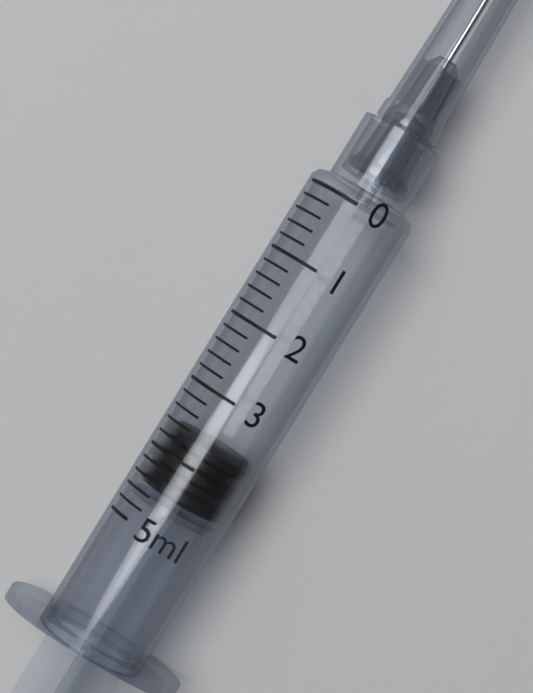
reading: 3.6 ml
